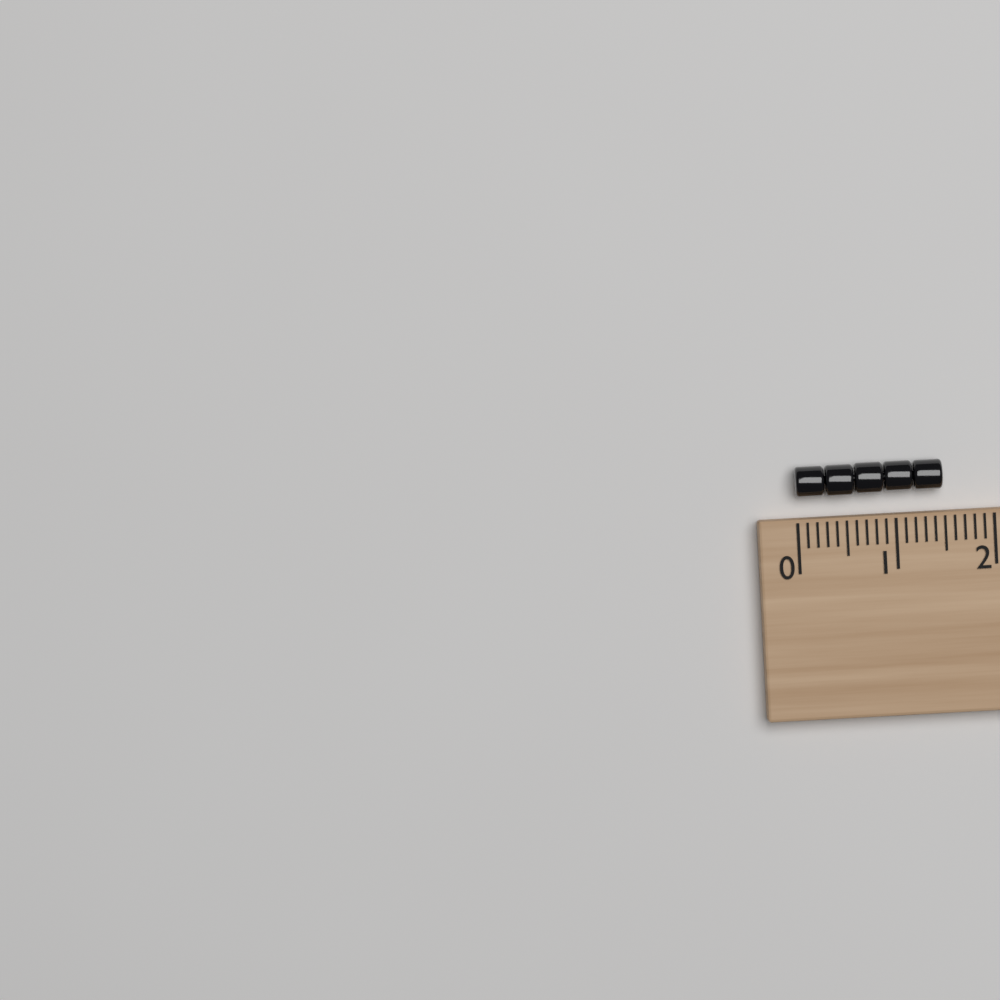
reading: 1.5 (no unit)
